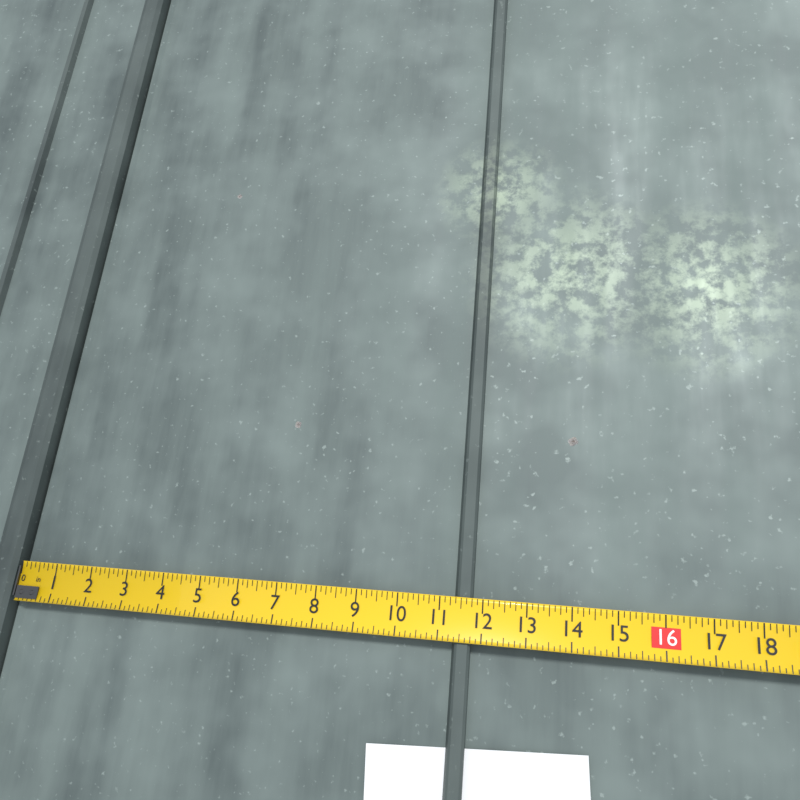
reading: 11.750 in
